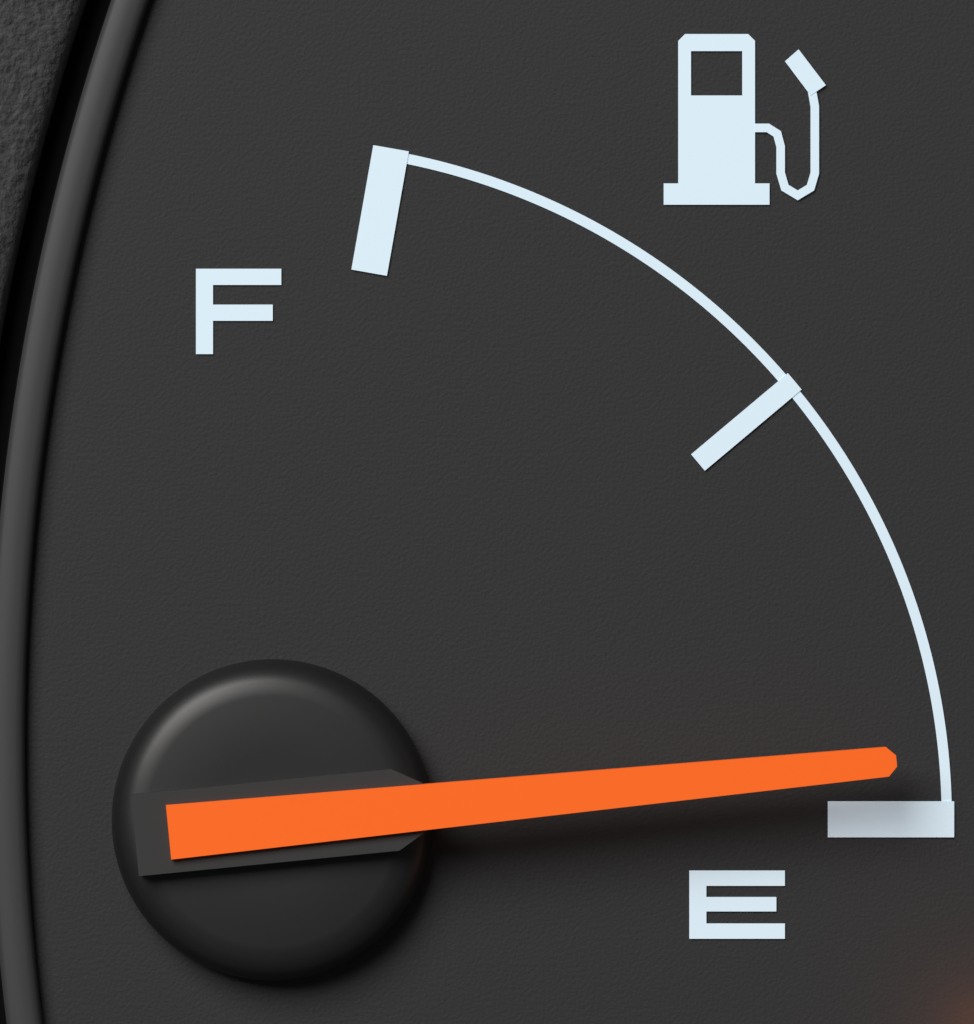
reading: 0.07 (no unit)
